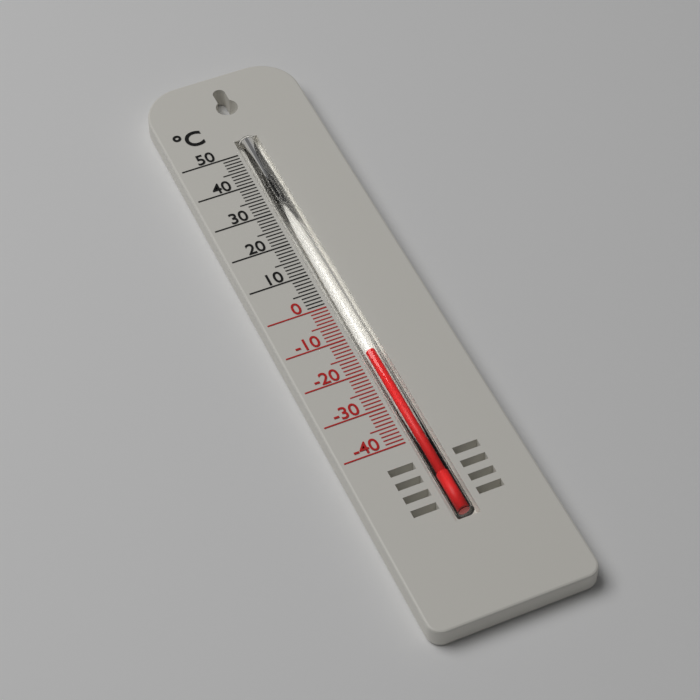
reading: -15 °C
